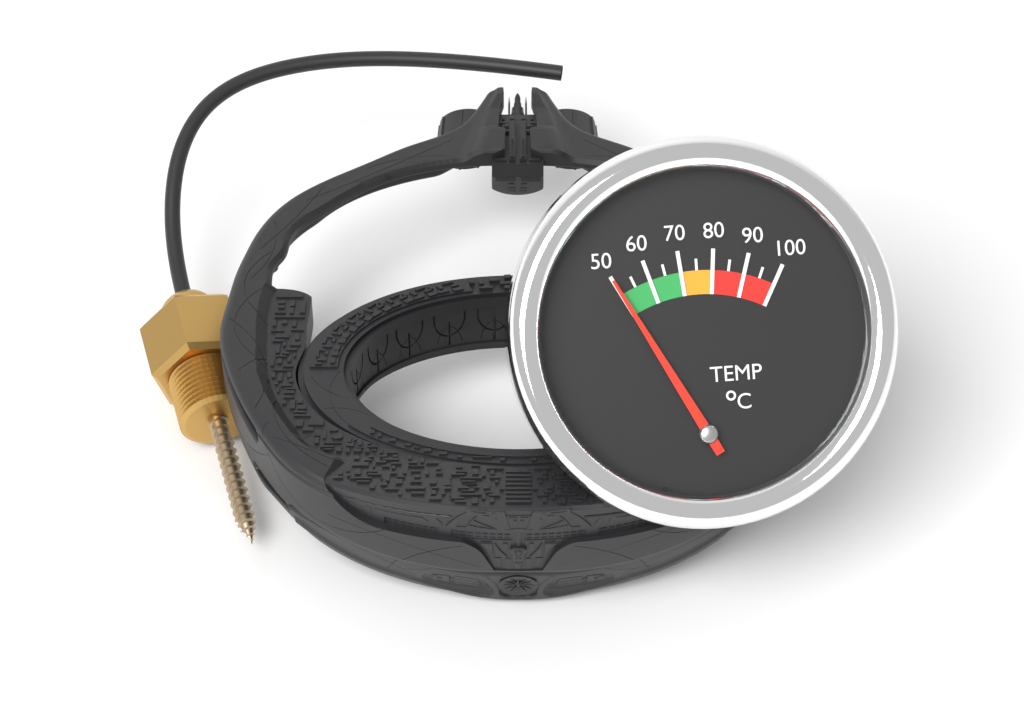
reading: 50 °C
